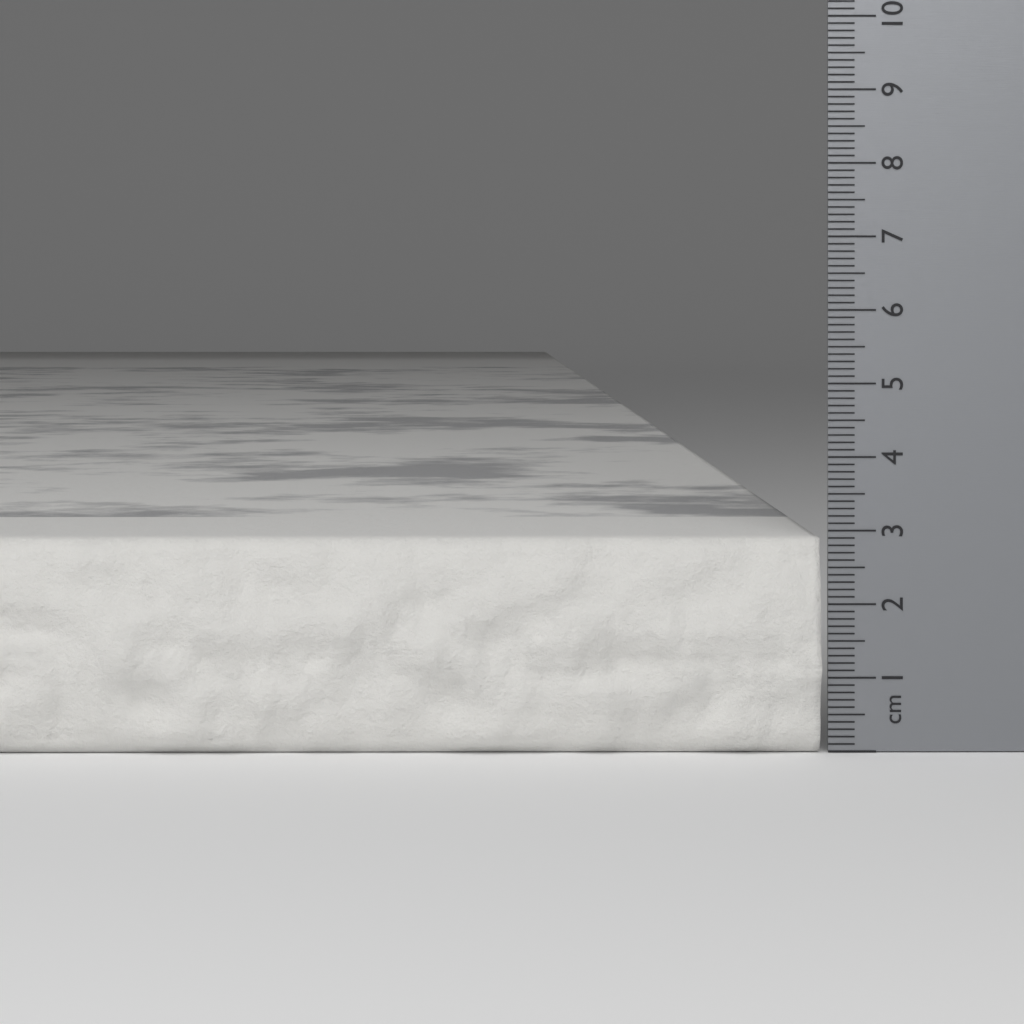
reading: 2.9 cm
